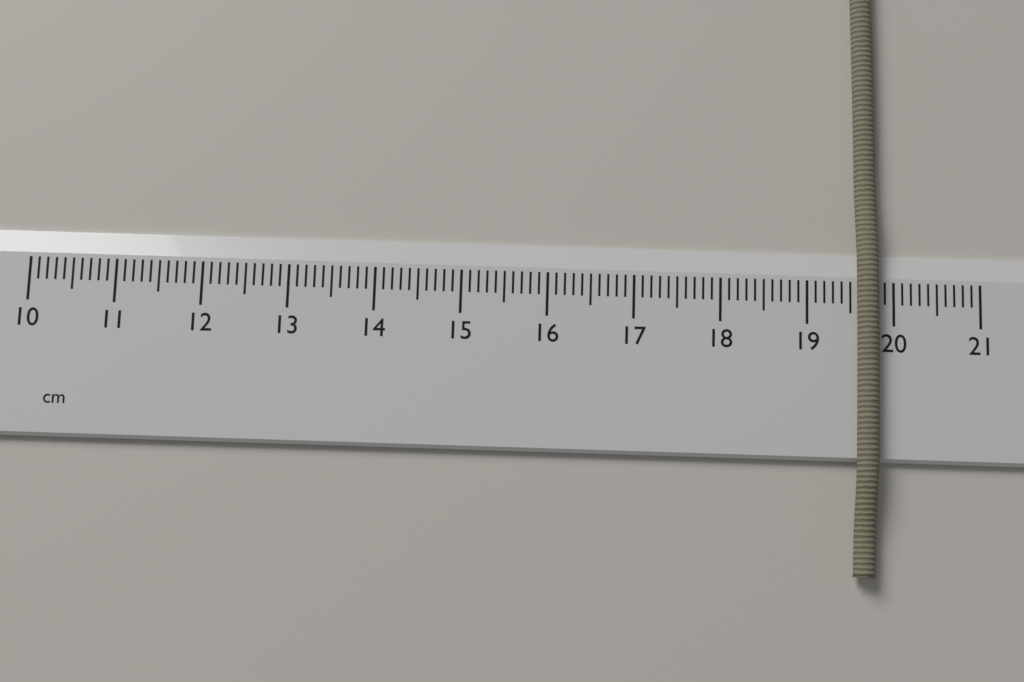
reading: 19.8 cm
